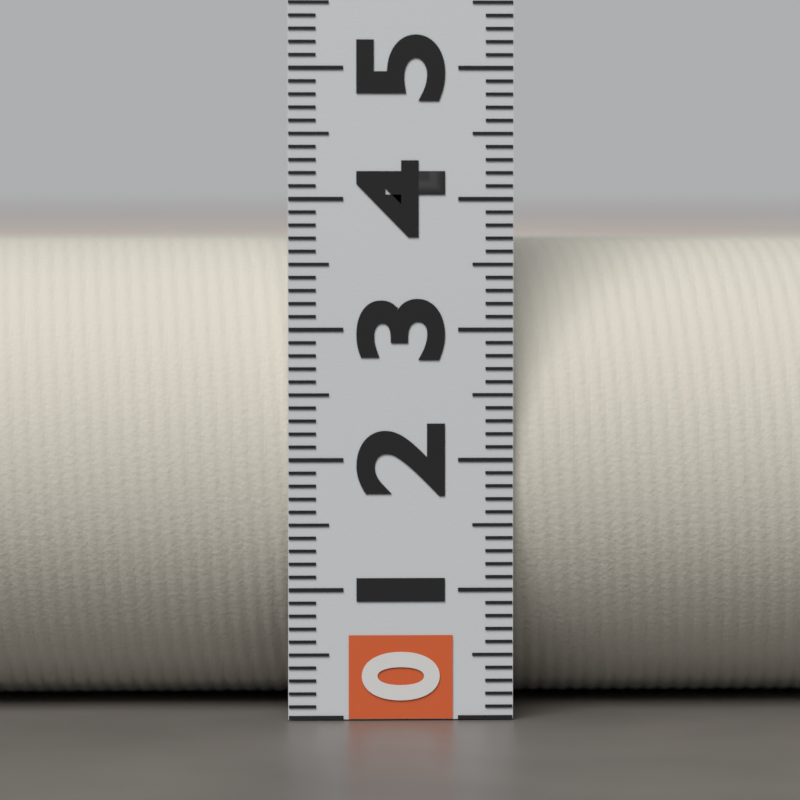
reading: 3.7 (no unit)
